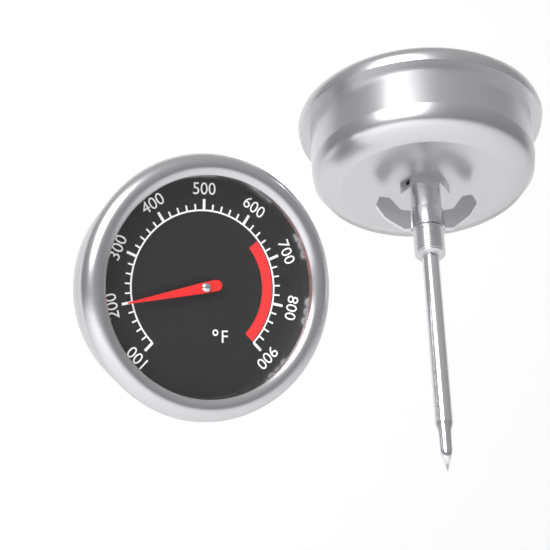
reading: 200 °F
